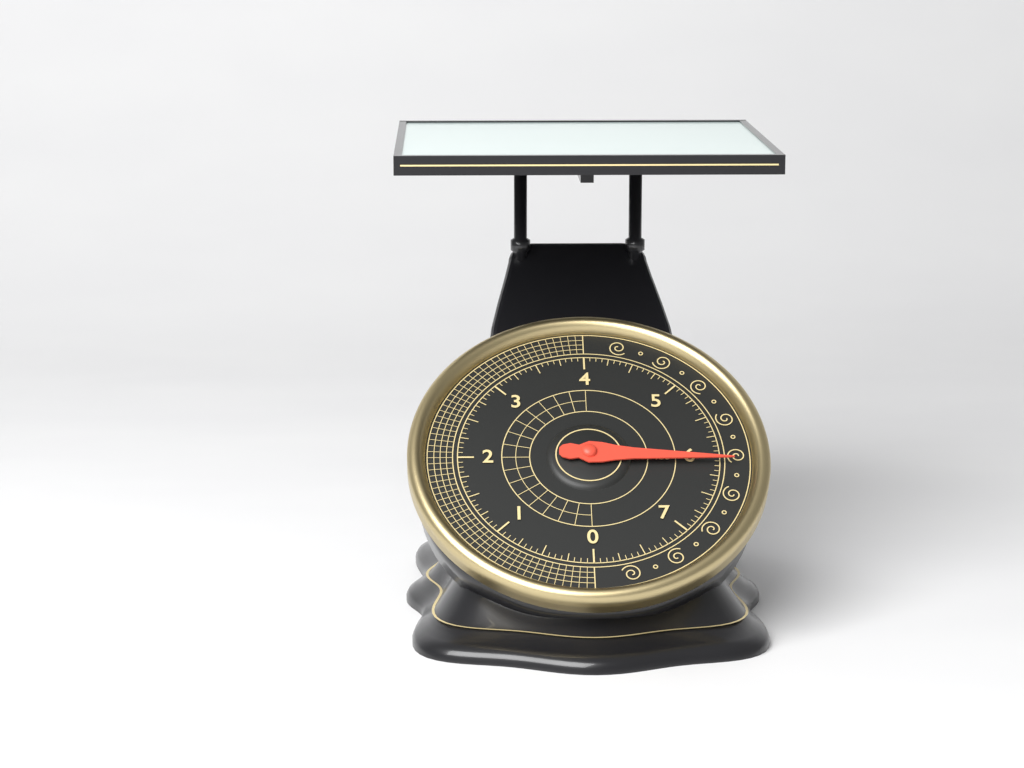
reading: 6.0625 lbs
